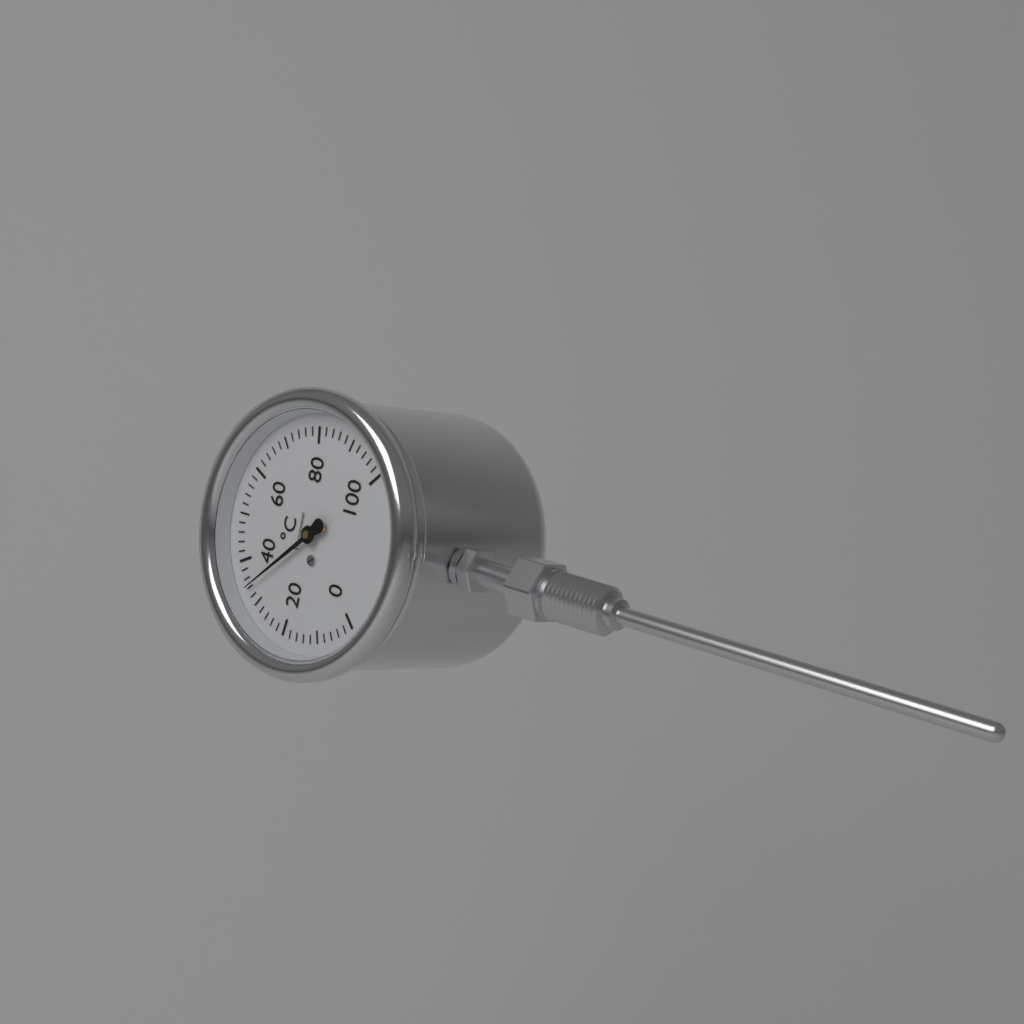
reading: 34 °C
